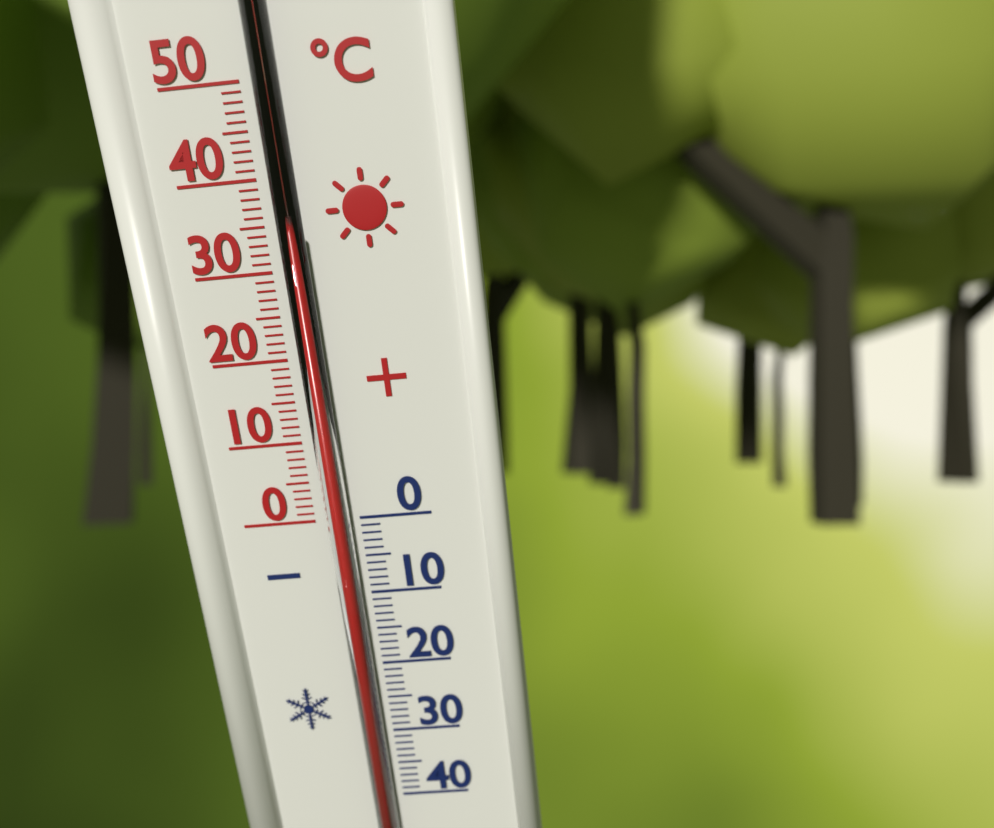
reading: 34 °C
